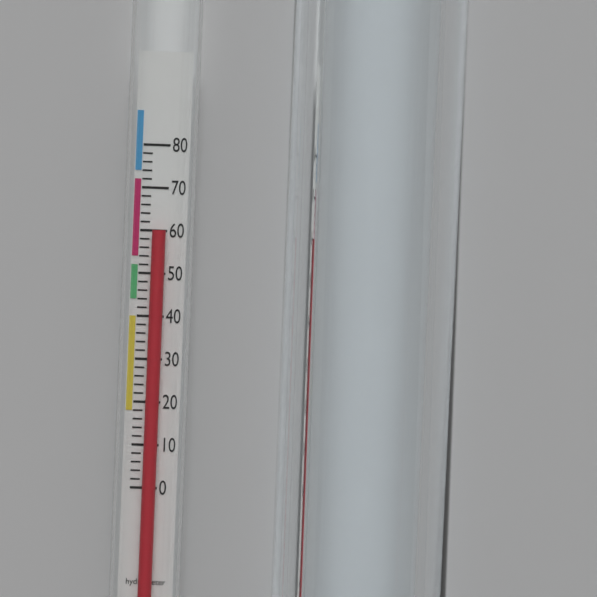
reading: 60 (no unit)
